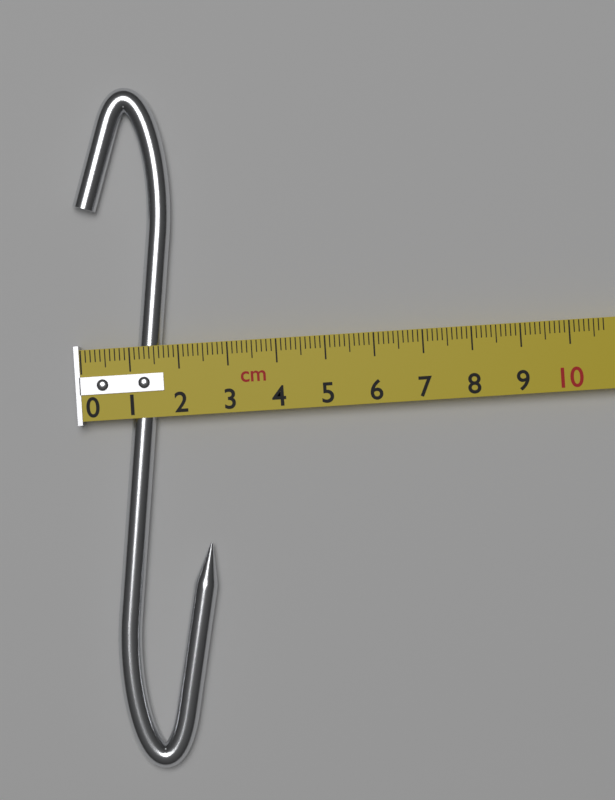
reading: 2.5 cm
